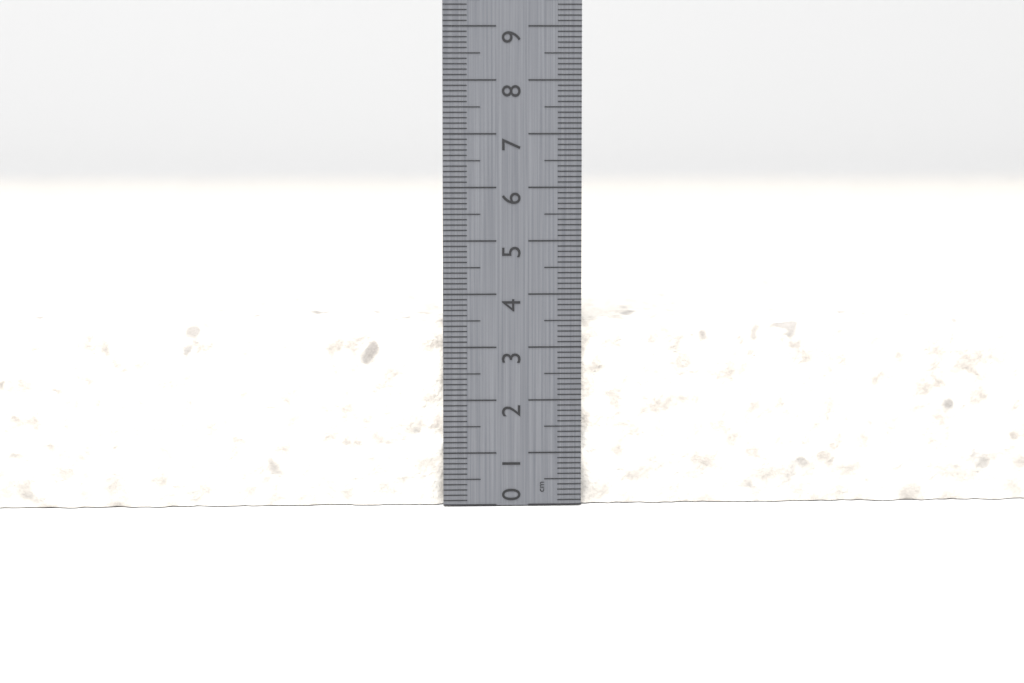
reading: 3.5 cm
